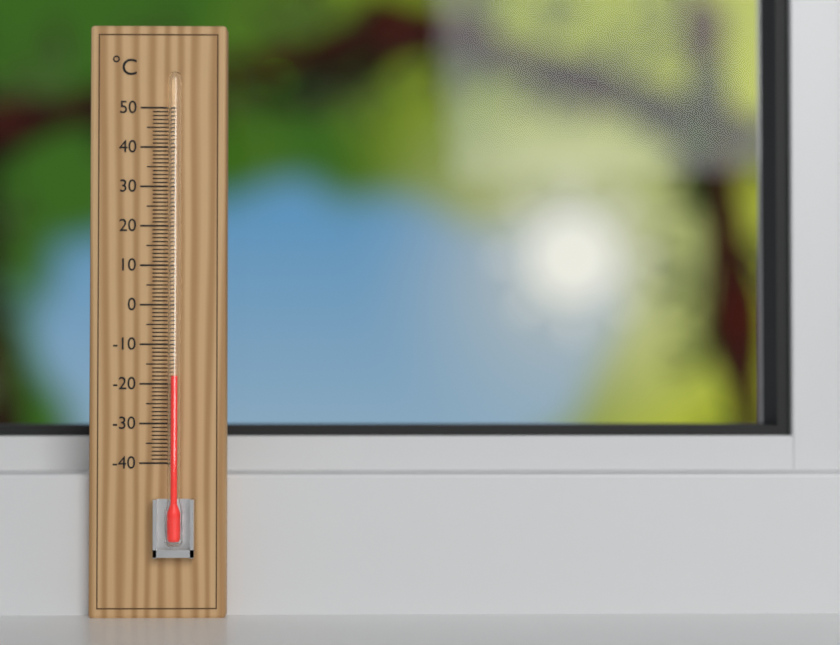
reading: -18 °C
